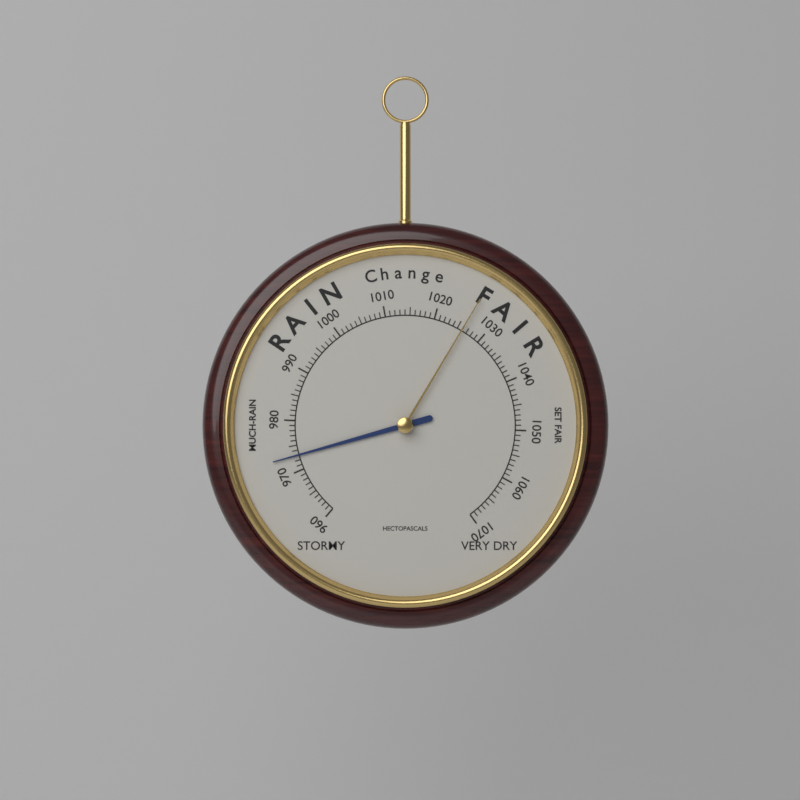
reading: 973 hPa
